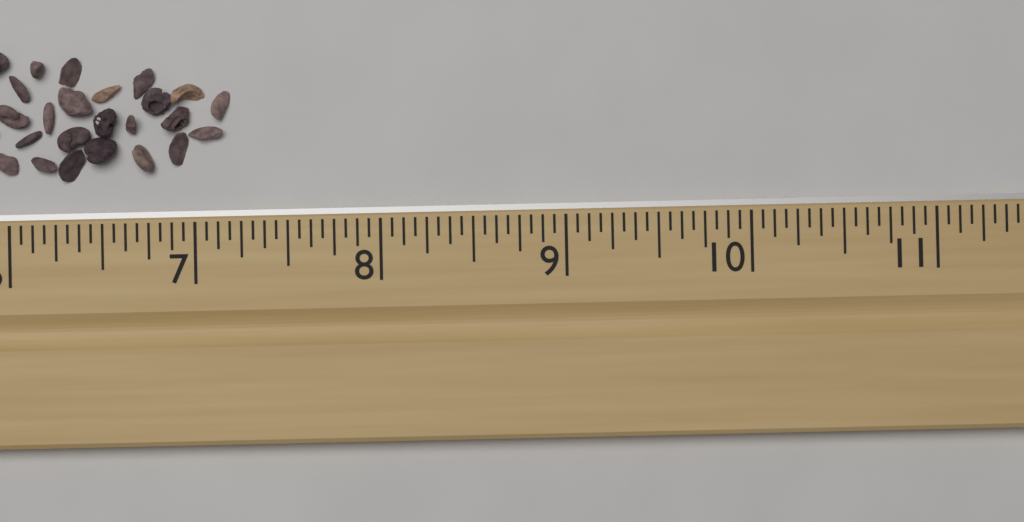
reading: 7.1875 in
